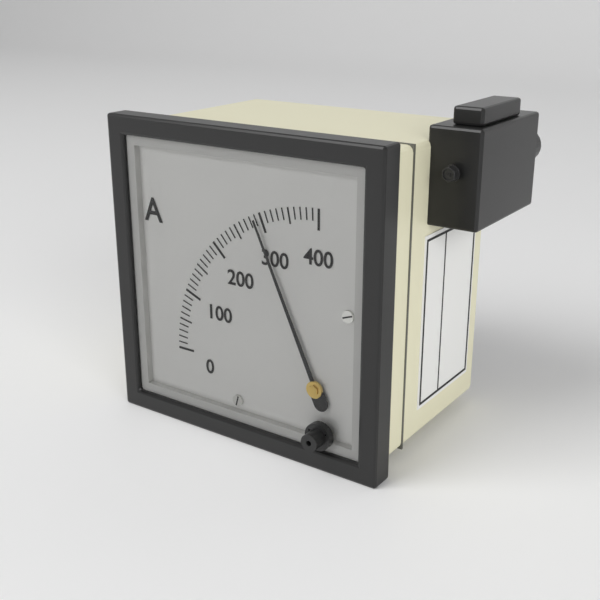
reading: 290 A
